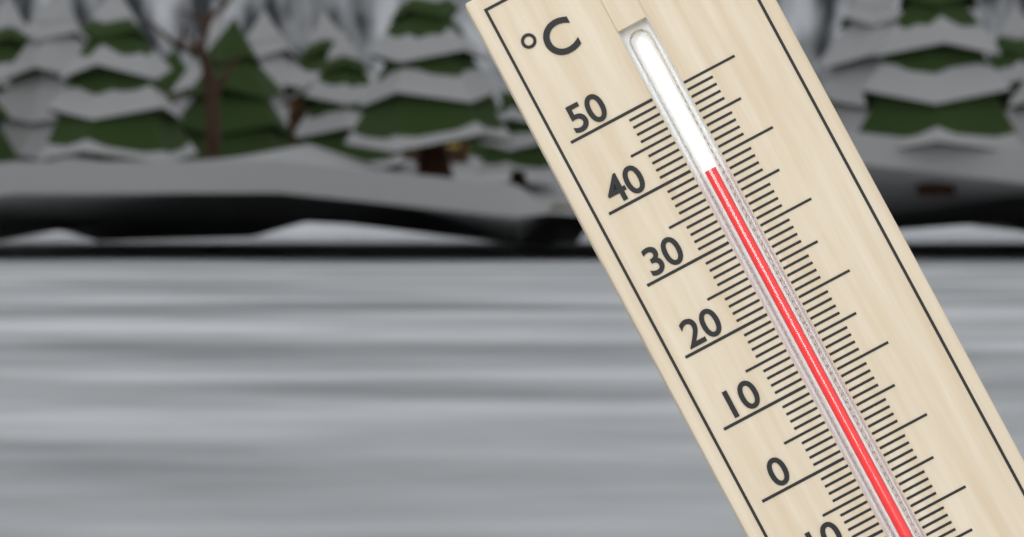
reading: 39 °C
